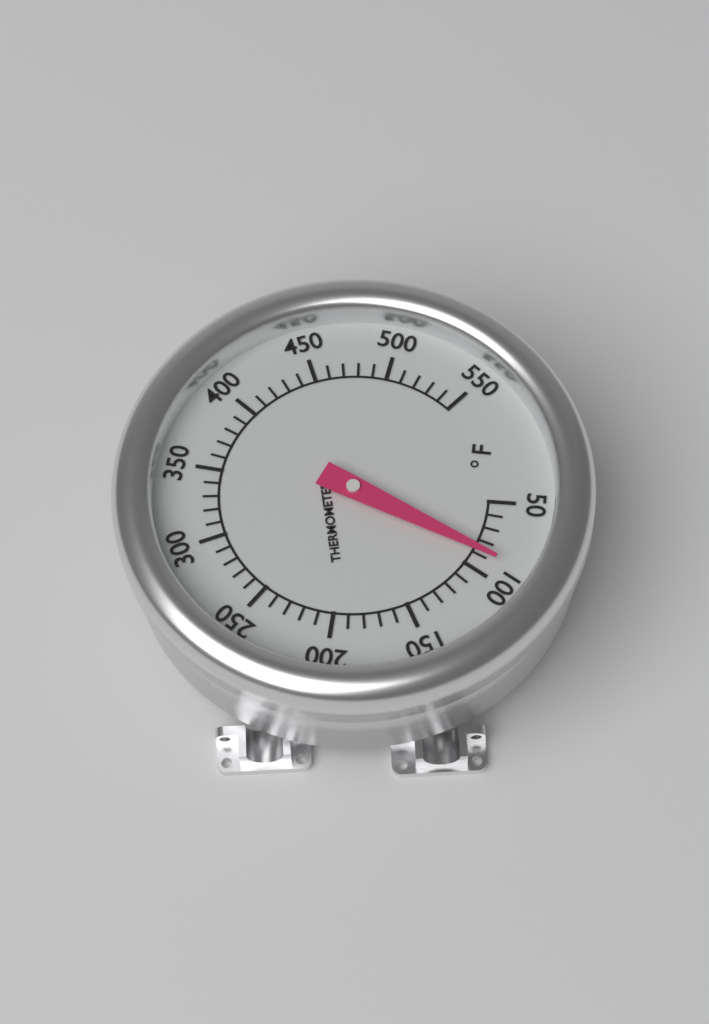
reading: 88 °F
